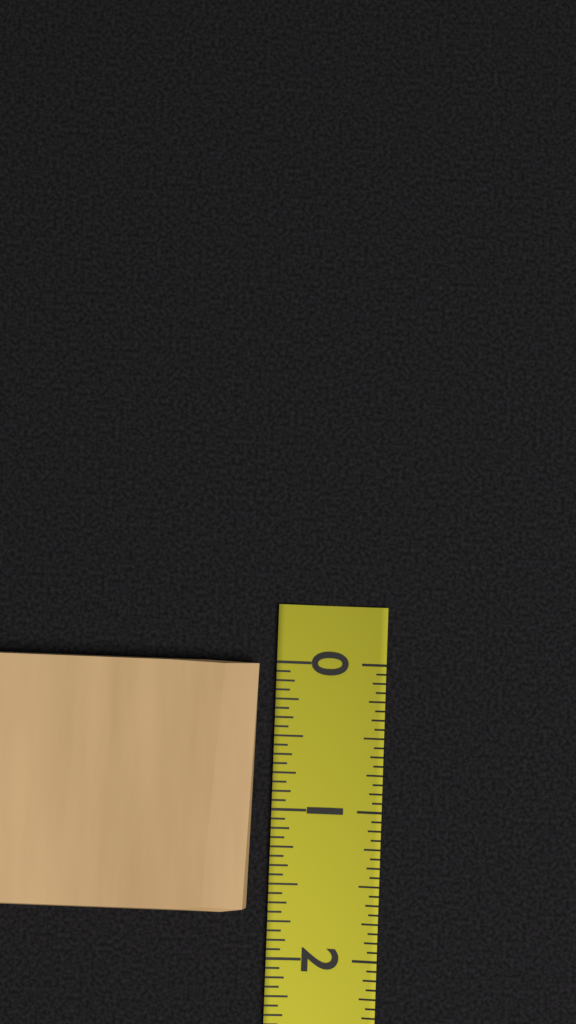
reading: 1.6875 (no unit)
